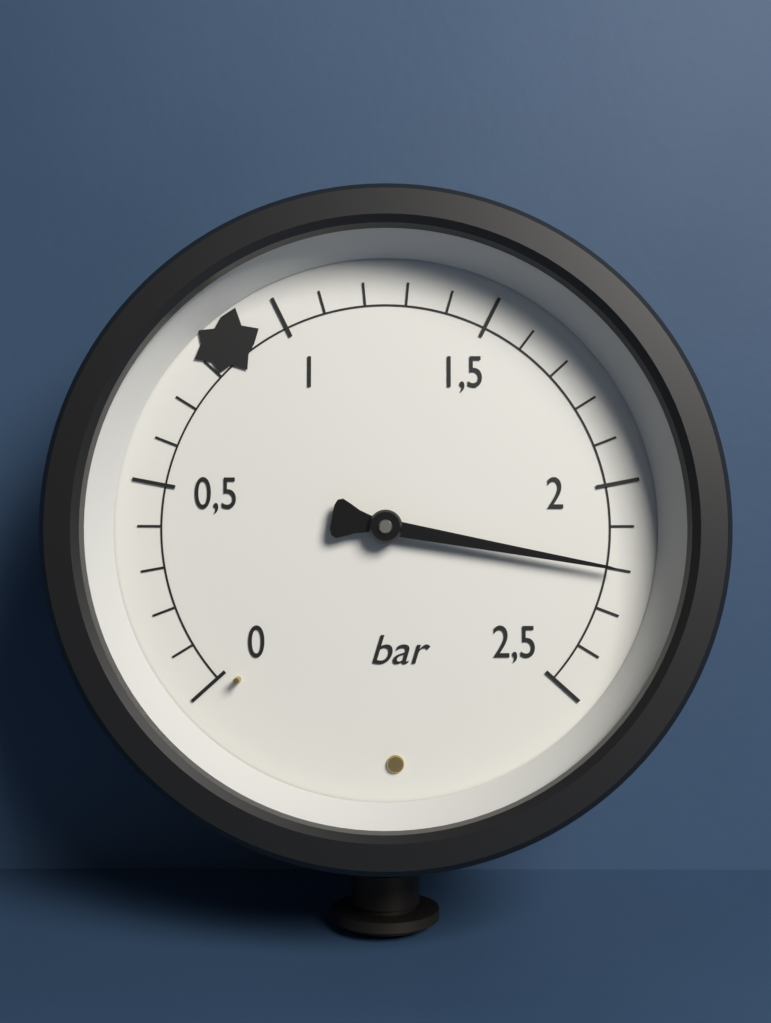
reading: 2.2 bar
